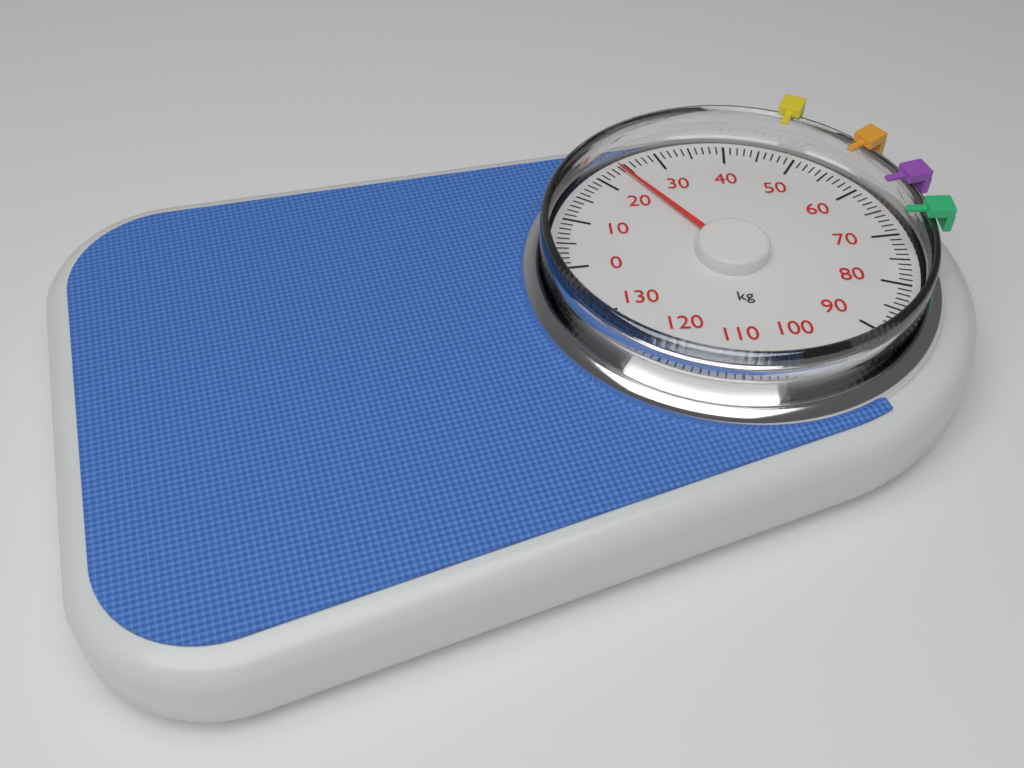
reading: 24 kg
